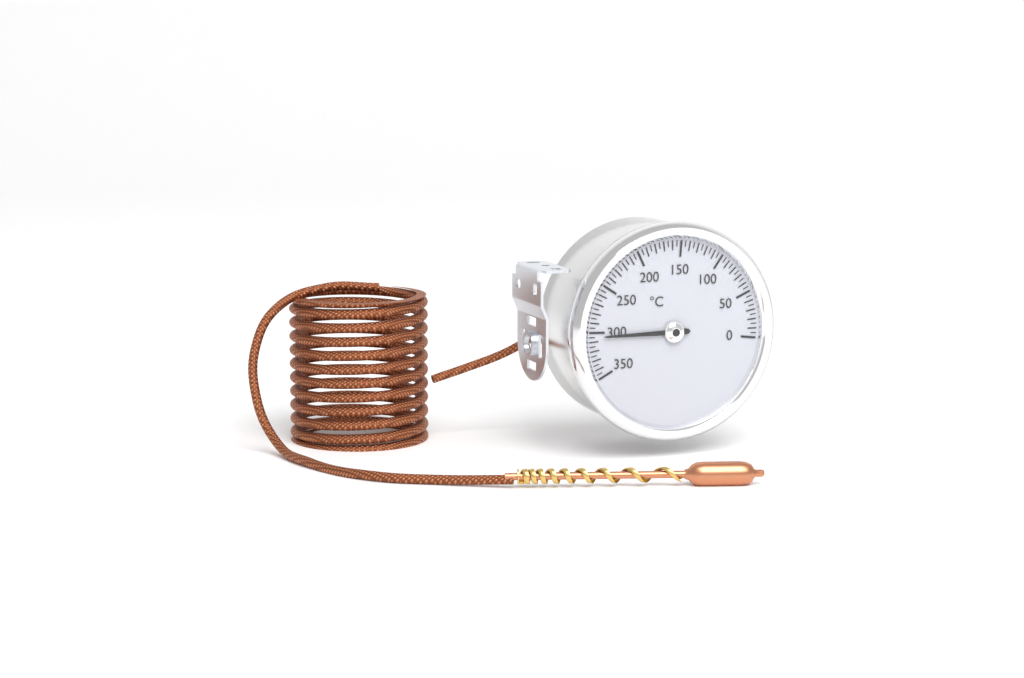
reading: 305 °C
